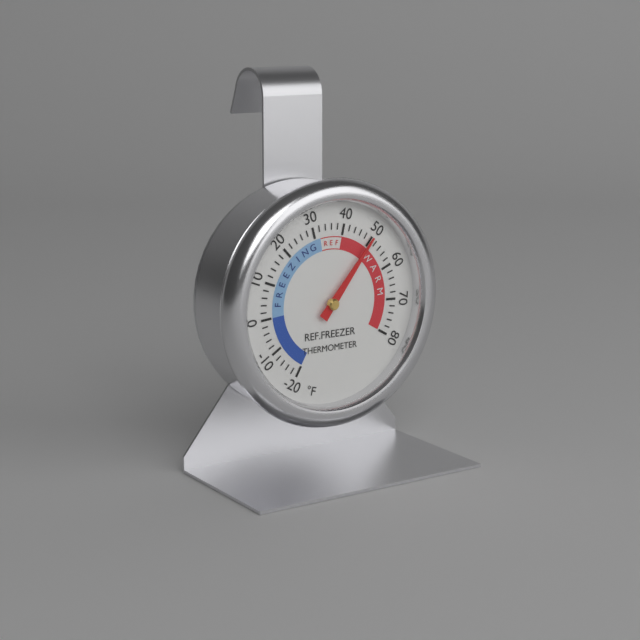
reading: 50 °F
